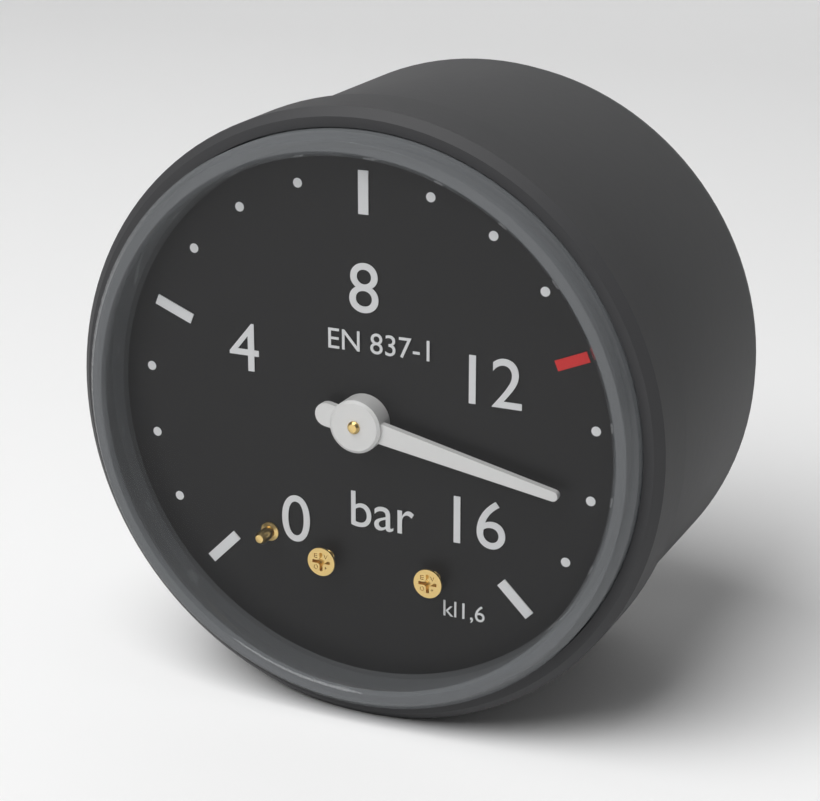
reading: 14 bar
